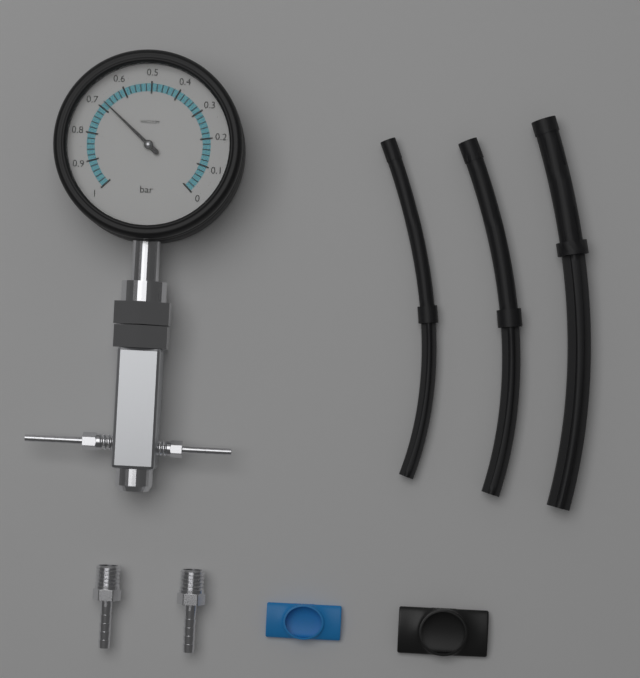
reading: 0.68 bar
